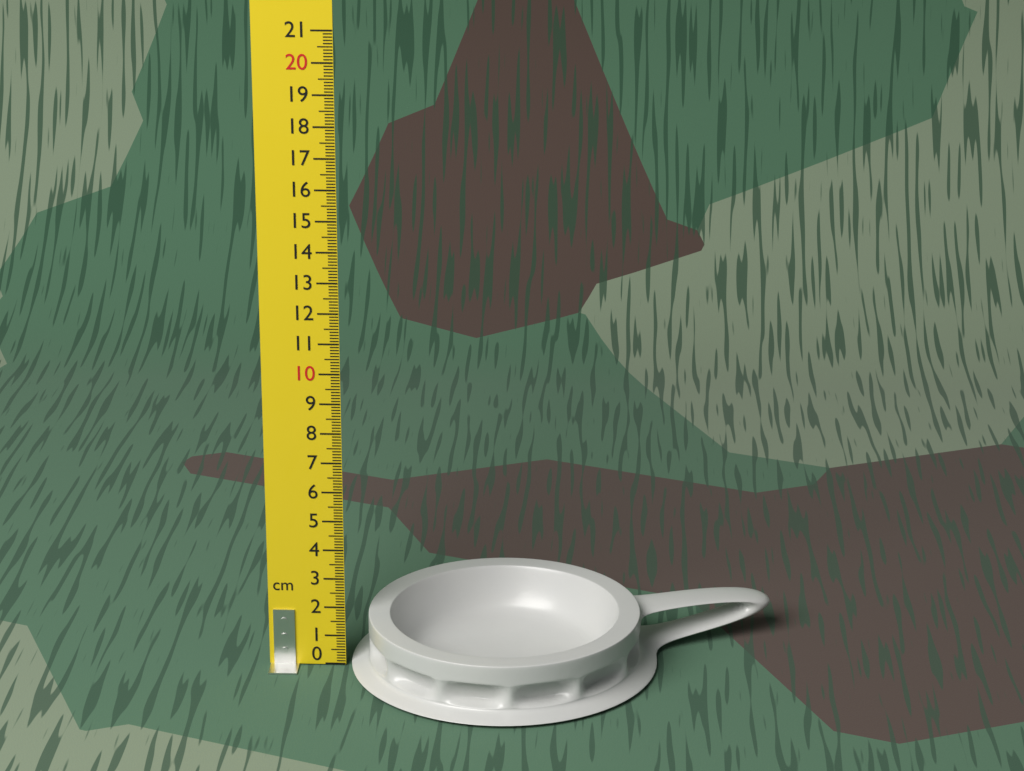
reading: 1.8 cm
